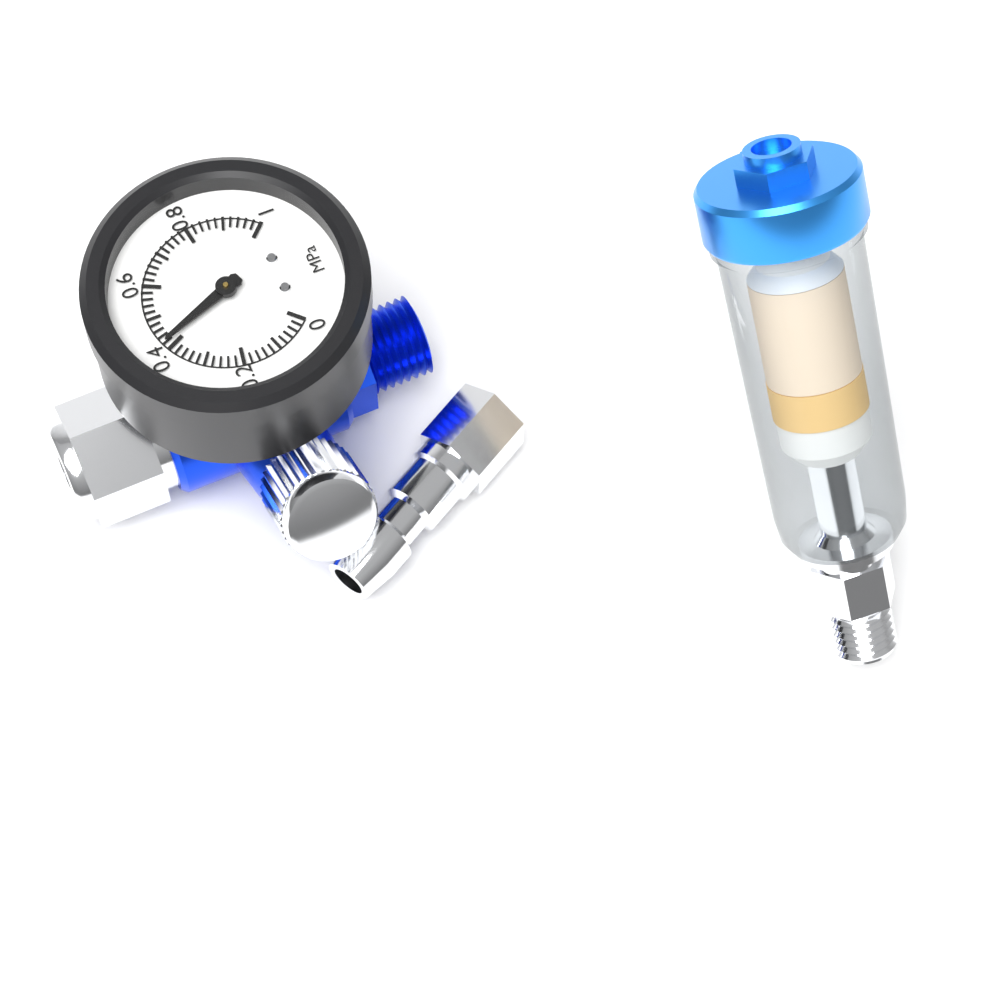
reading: 0.42 MPa
